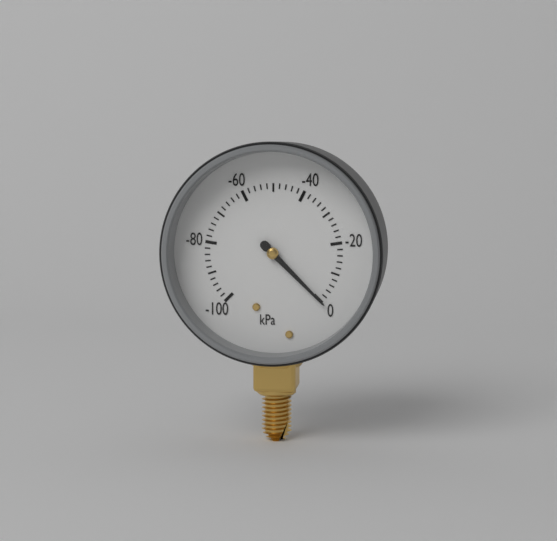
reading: 0 kPa
